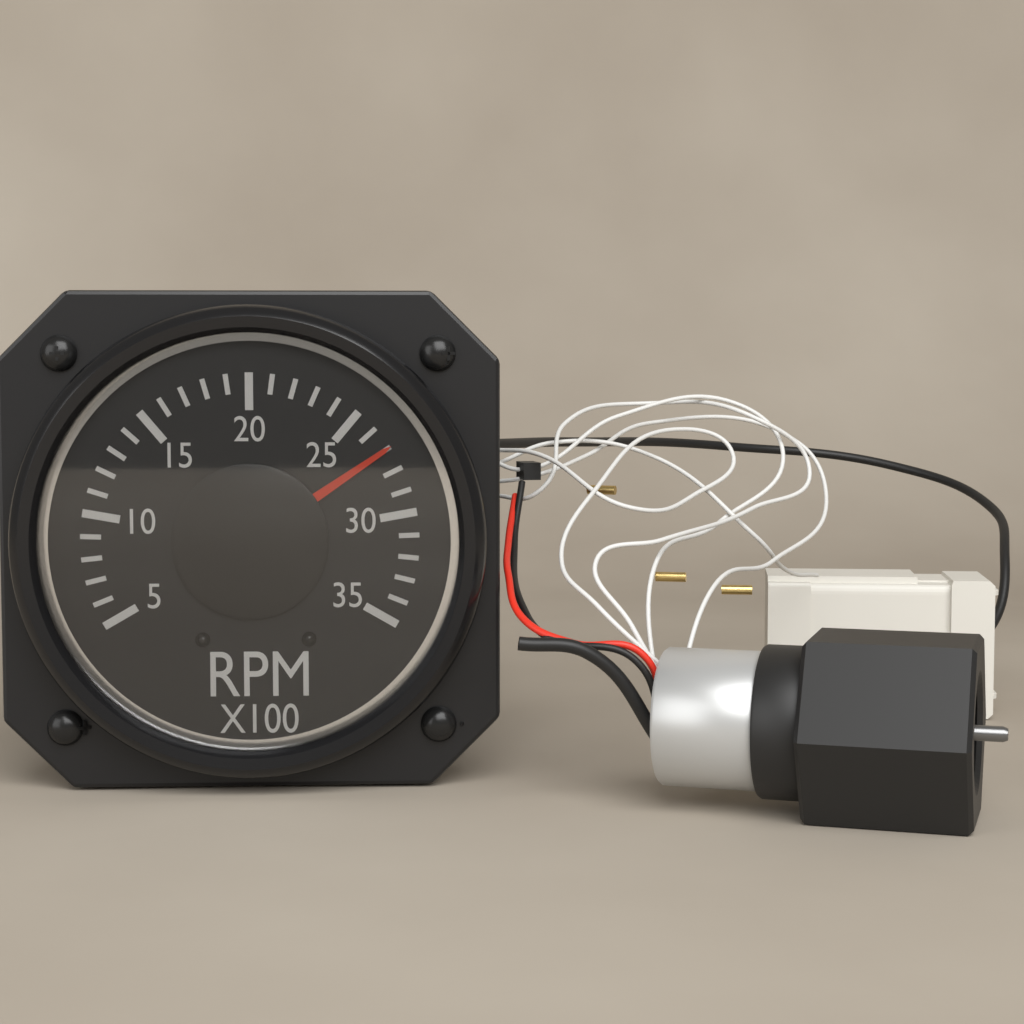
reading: 27 RPM x100
